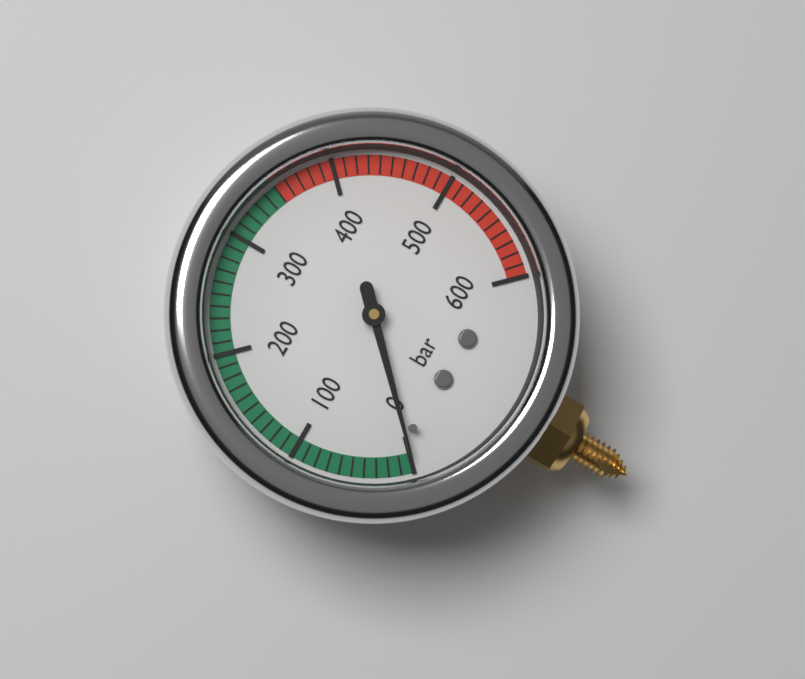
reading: 0 bar
